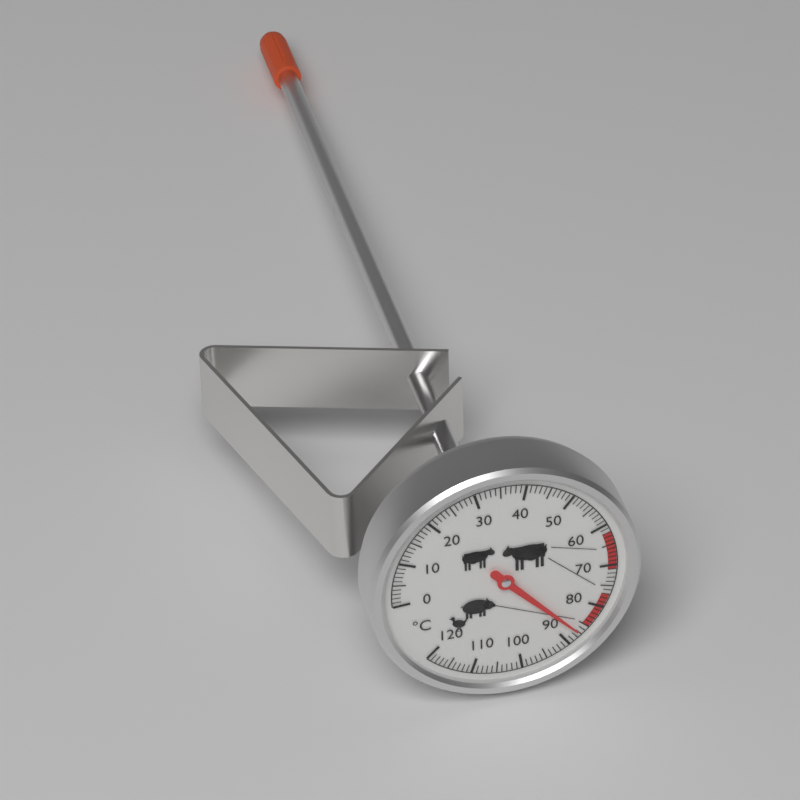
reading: 87 °C
